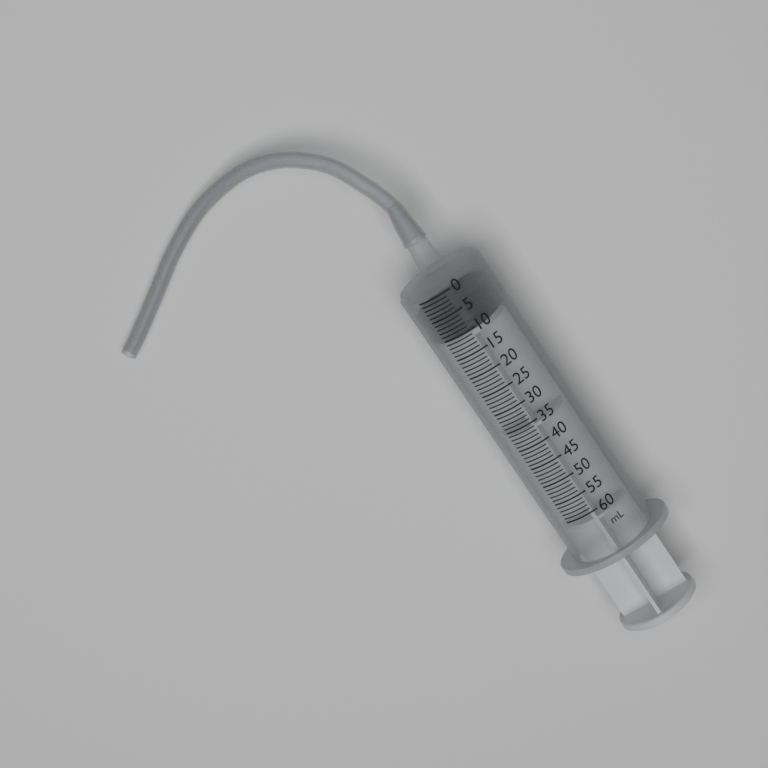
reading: 4 ml
